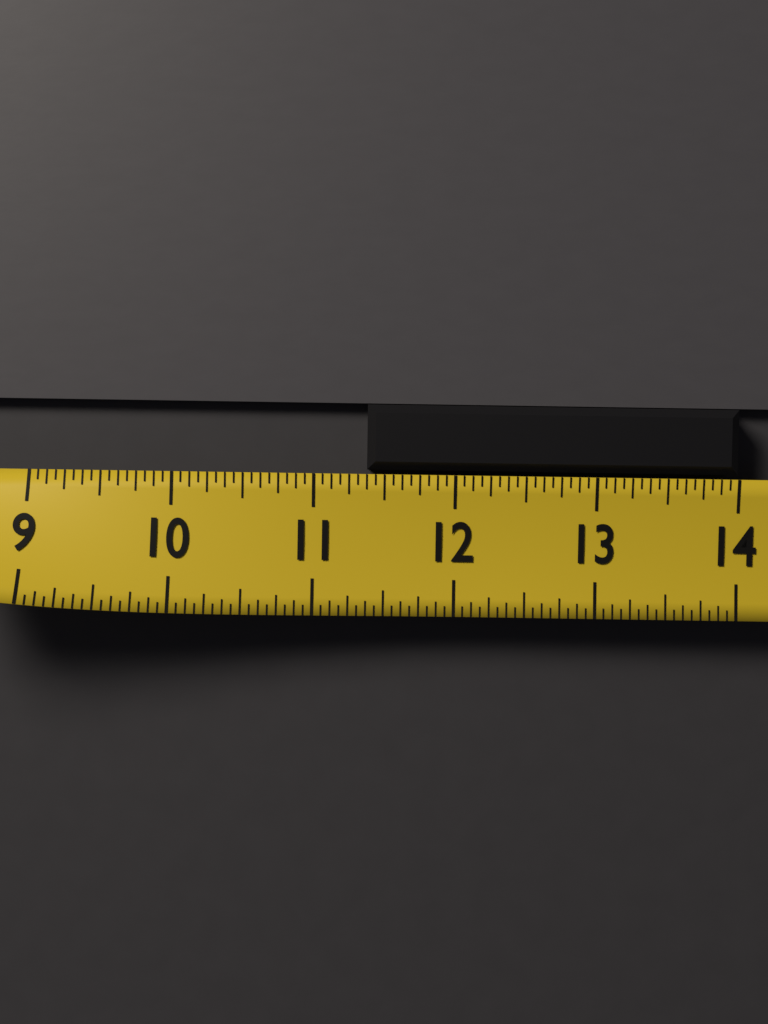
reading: 11.3750 (no unit)
